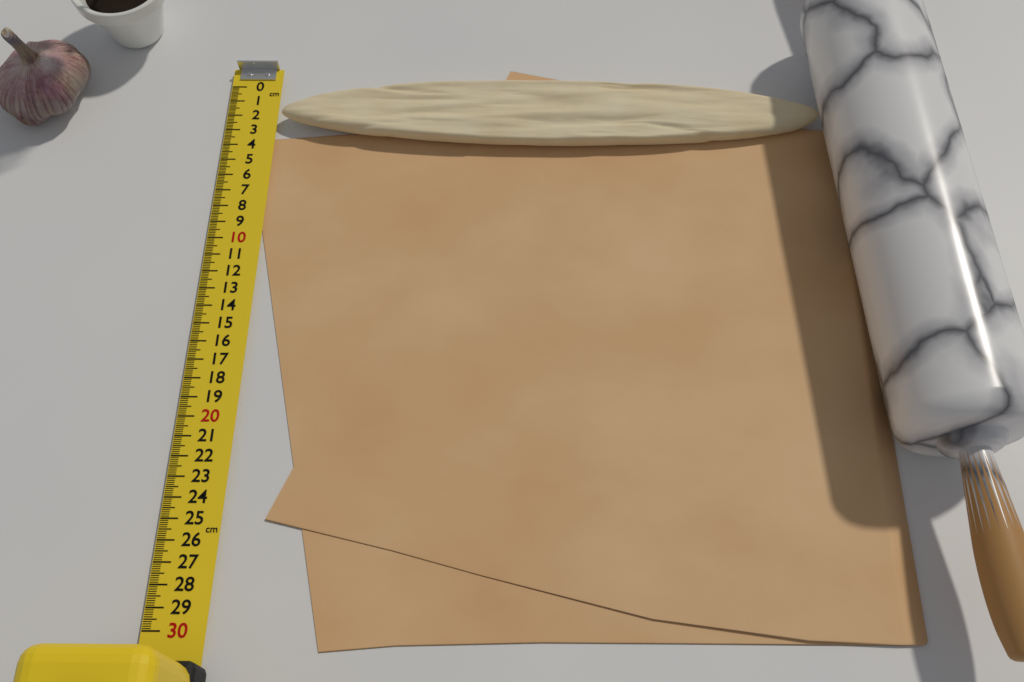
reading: 4.1 cm
